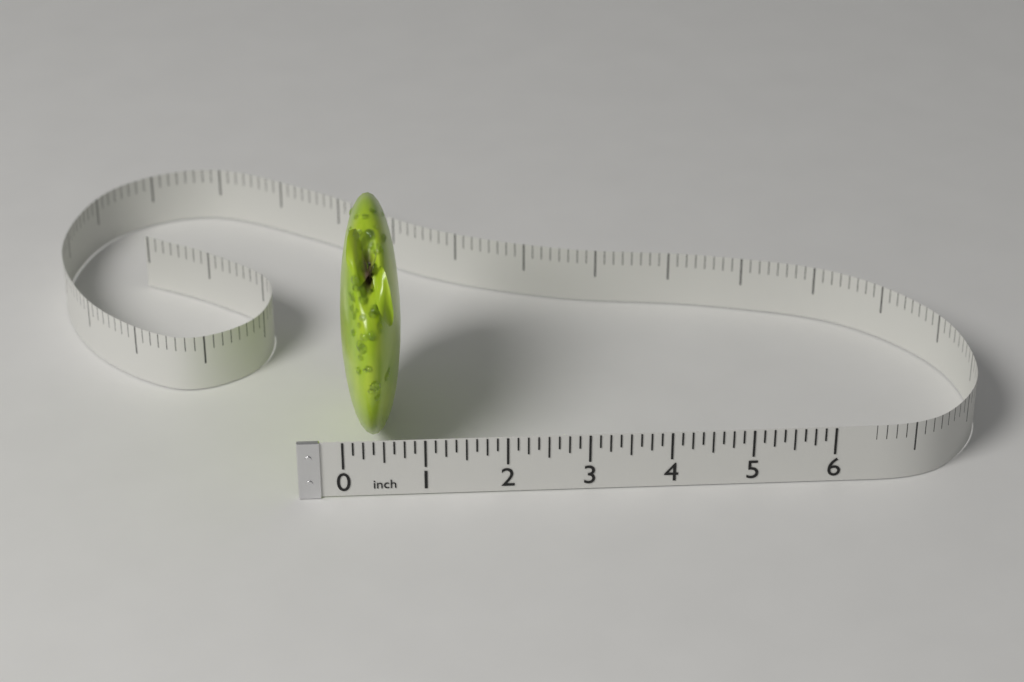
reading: 0.750 in
